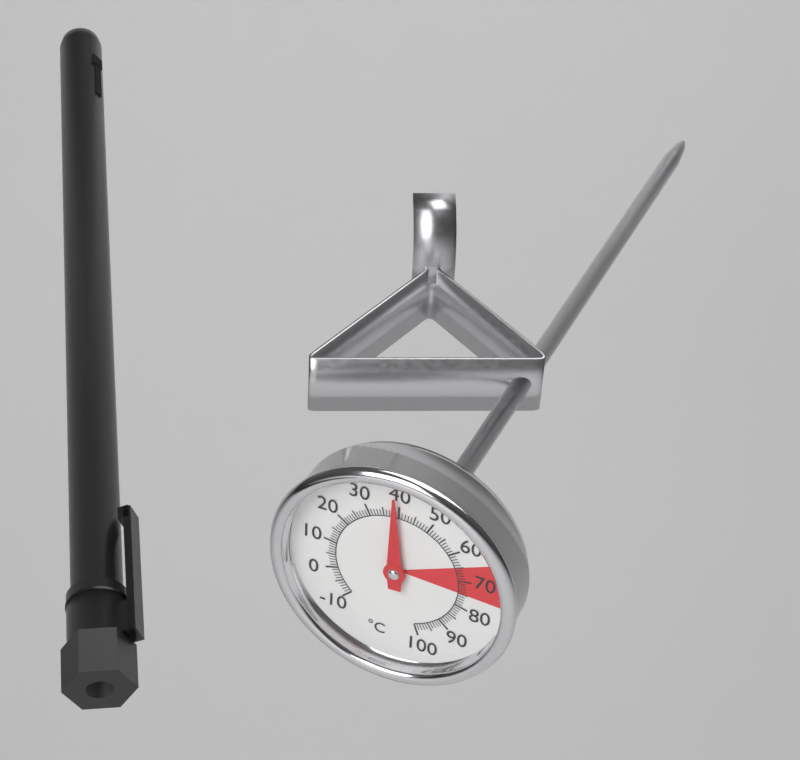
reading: 39 °C
